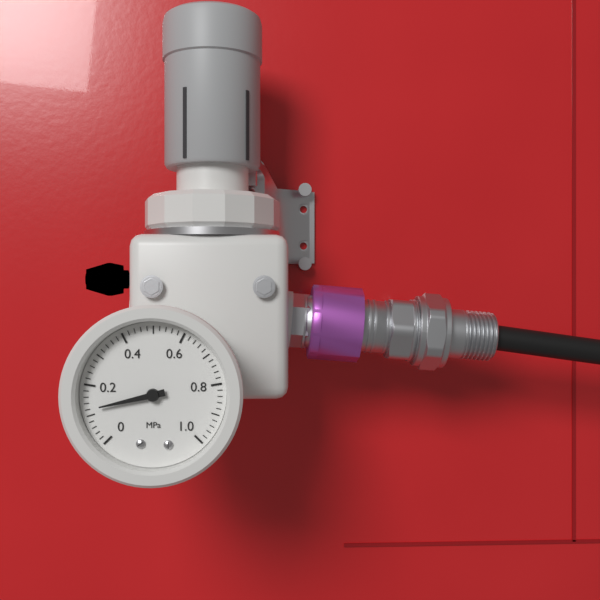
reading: 0.12 MPa
